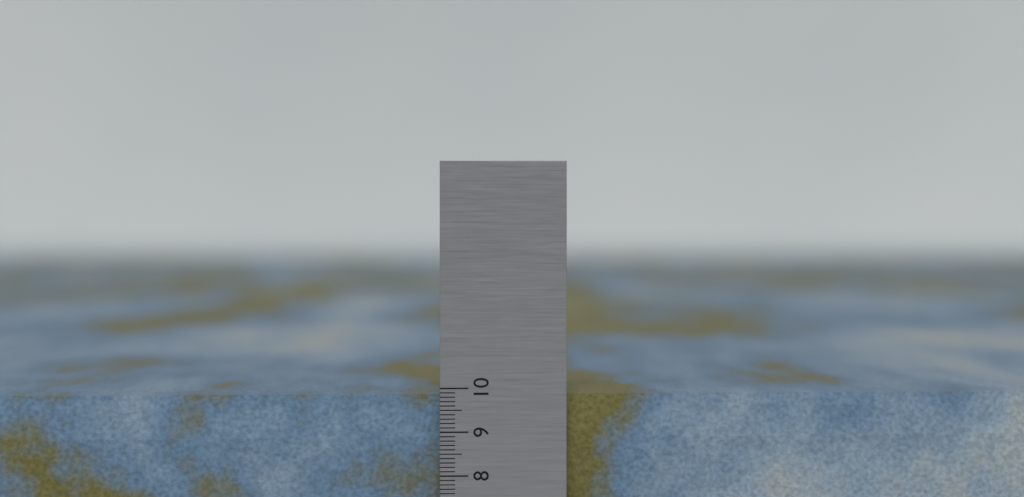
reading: 9.8 (no unit)
